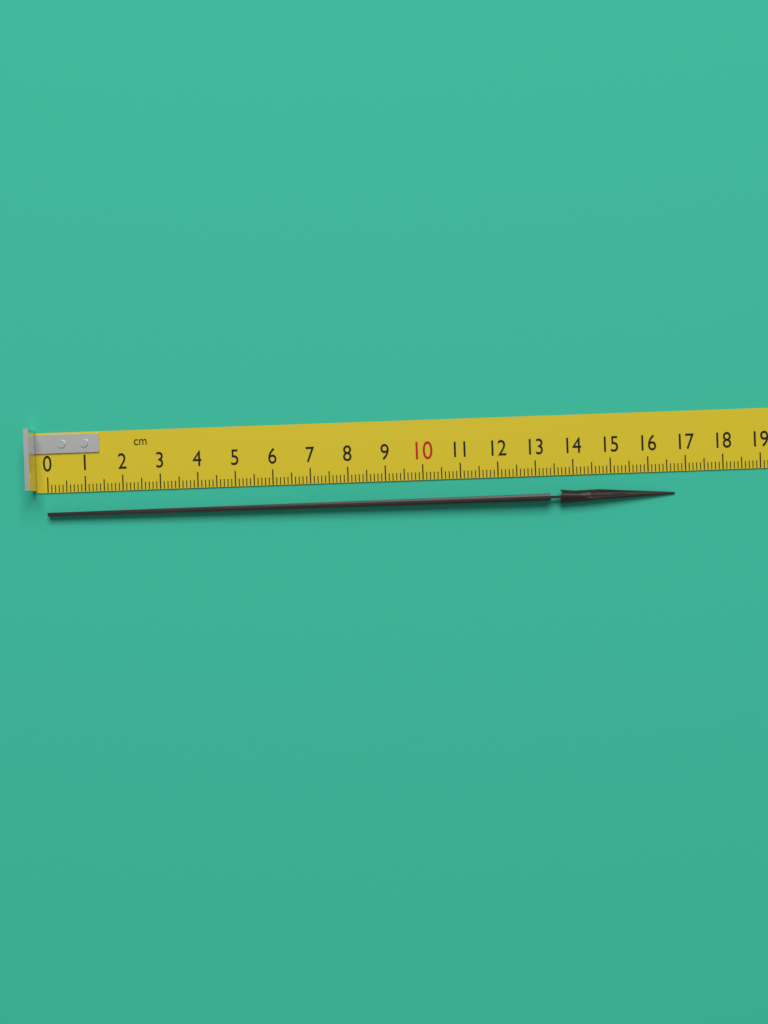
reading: 16.7 cm
